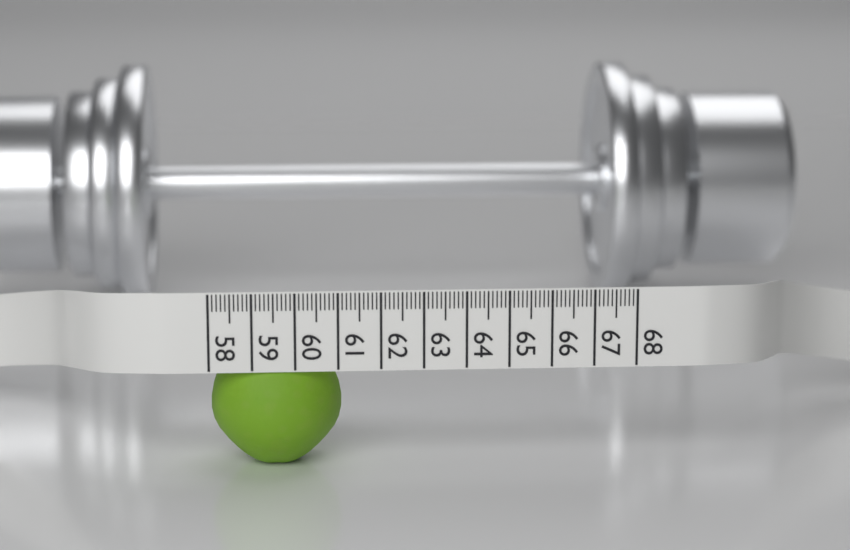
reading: 61.1 (no unit)
